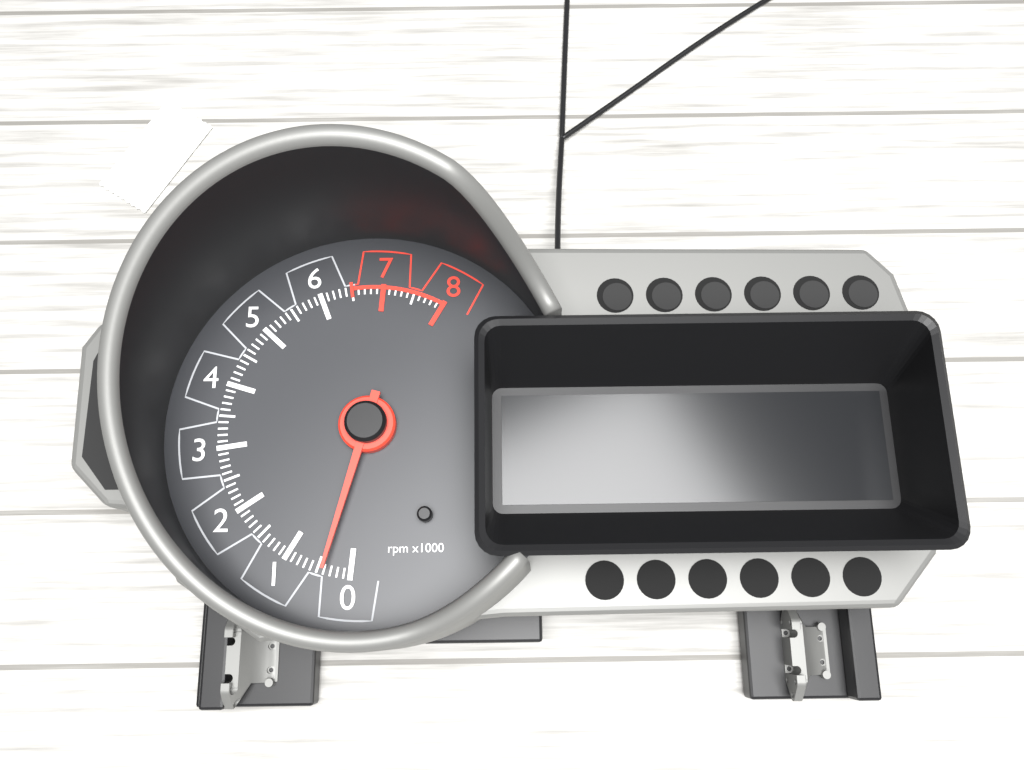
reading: 400 rpm
